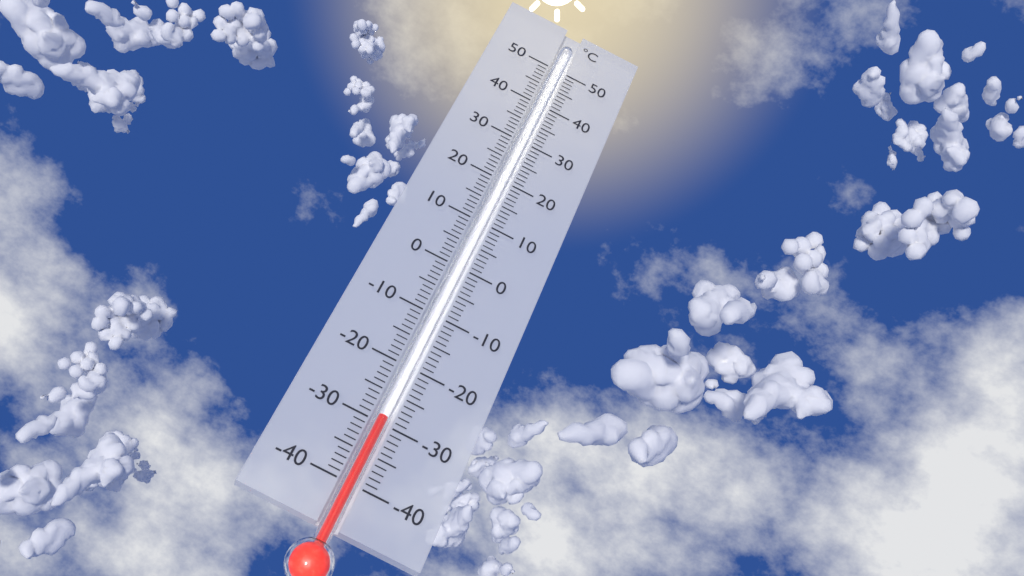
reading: -29 °C
